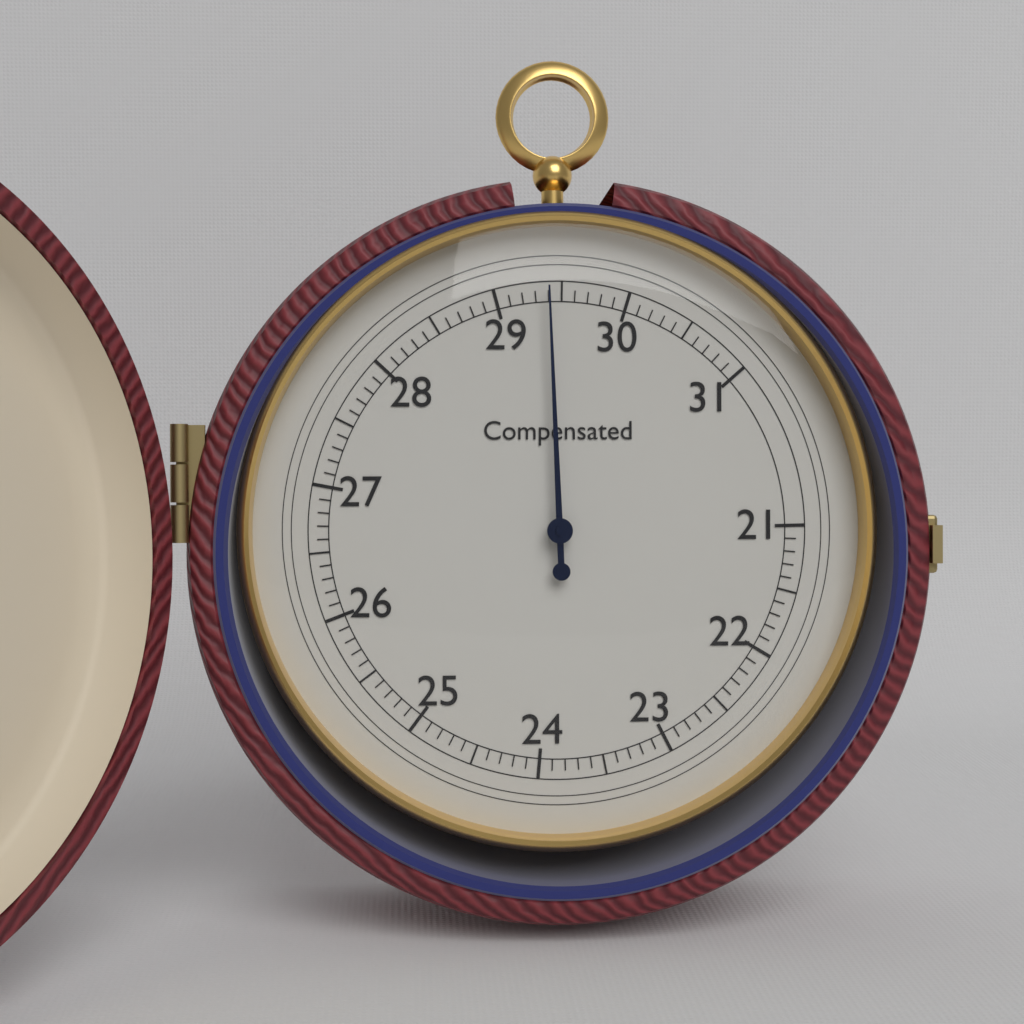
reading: 29.4 (no unit)
